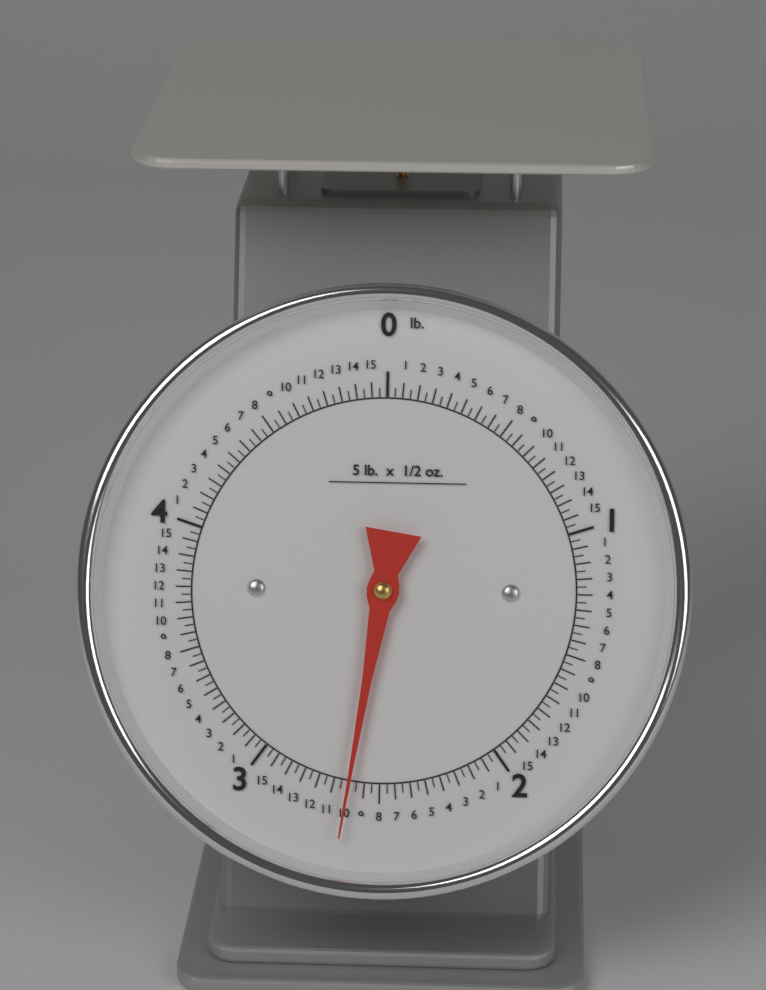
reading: 2.62500 lb
